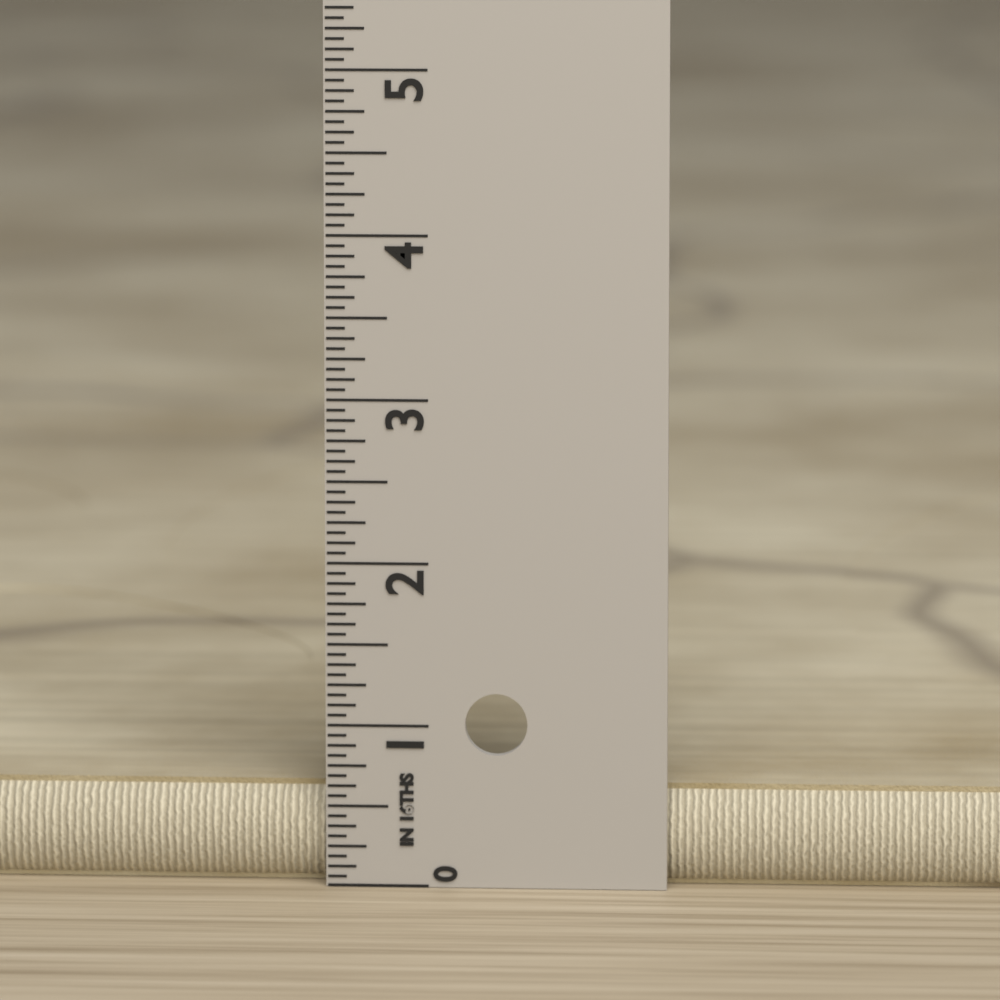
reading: 0.6250 in
